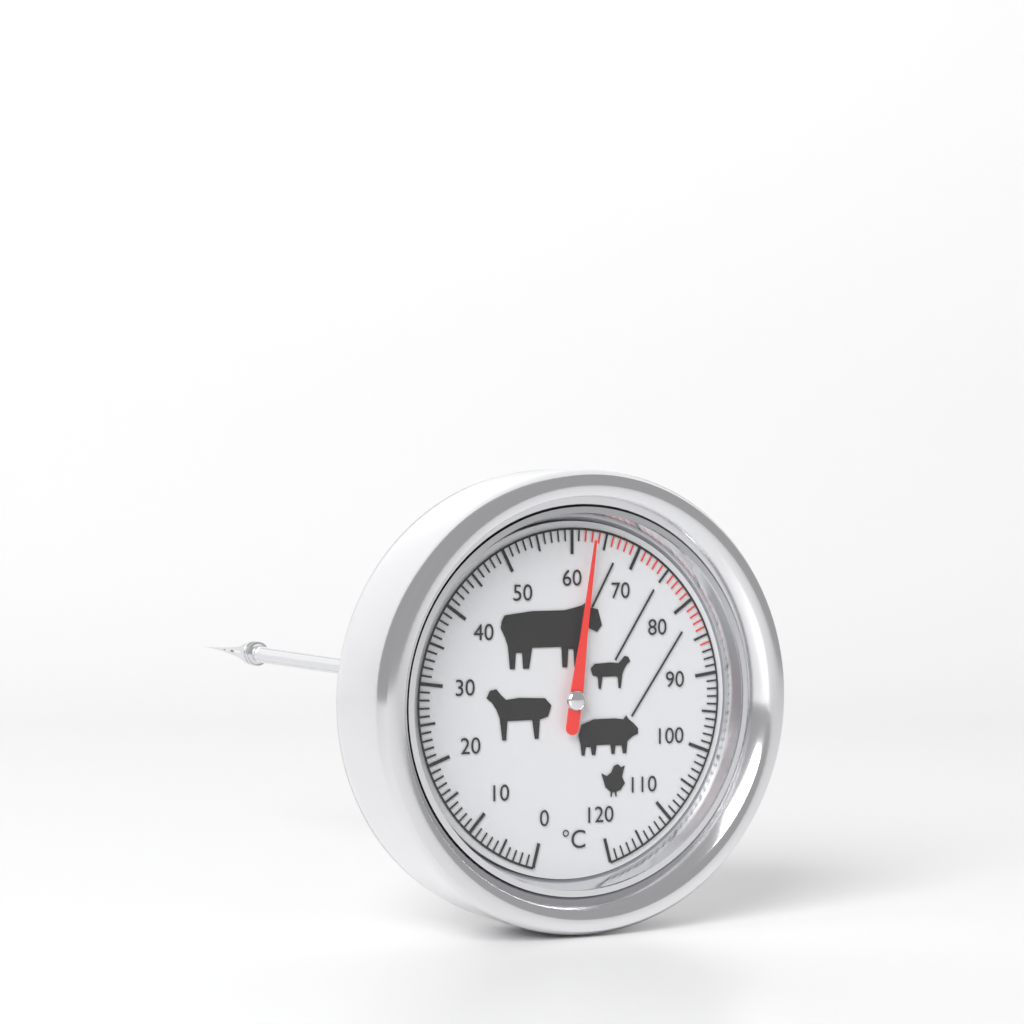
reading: 63 °C
